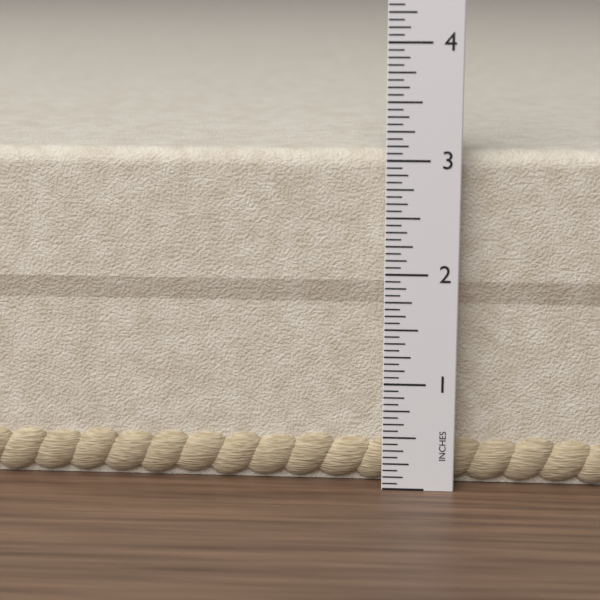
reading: 3.0625 in
